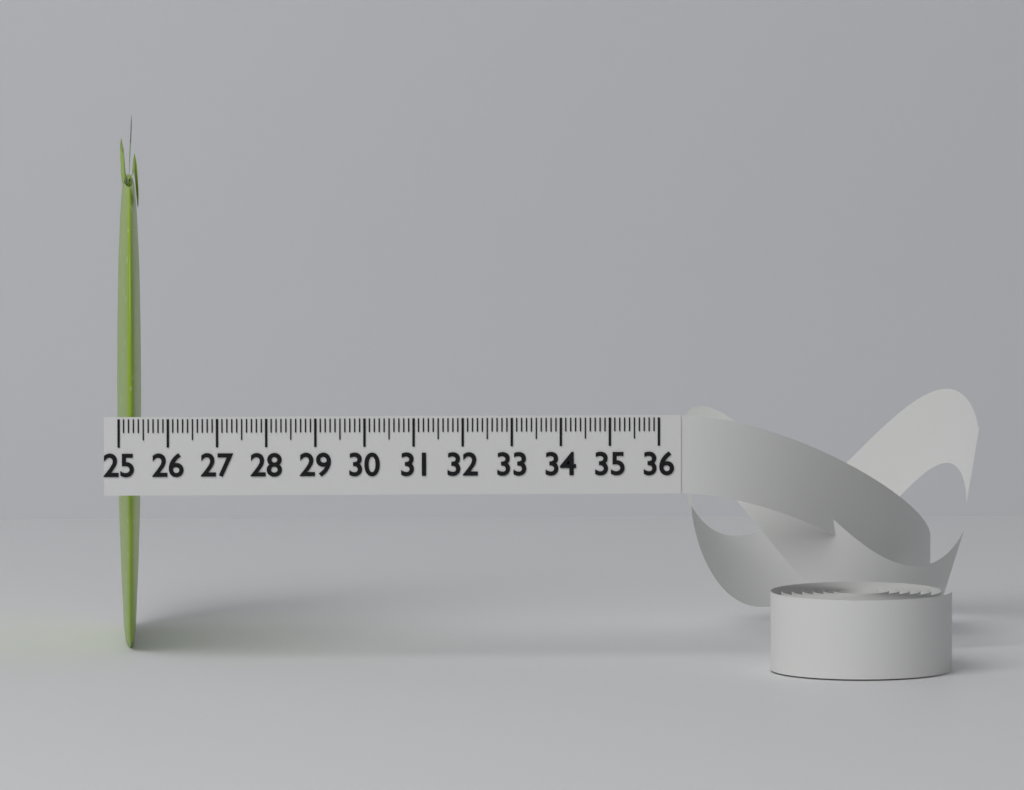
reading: 25.5 (no unit)
